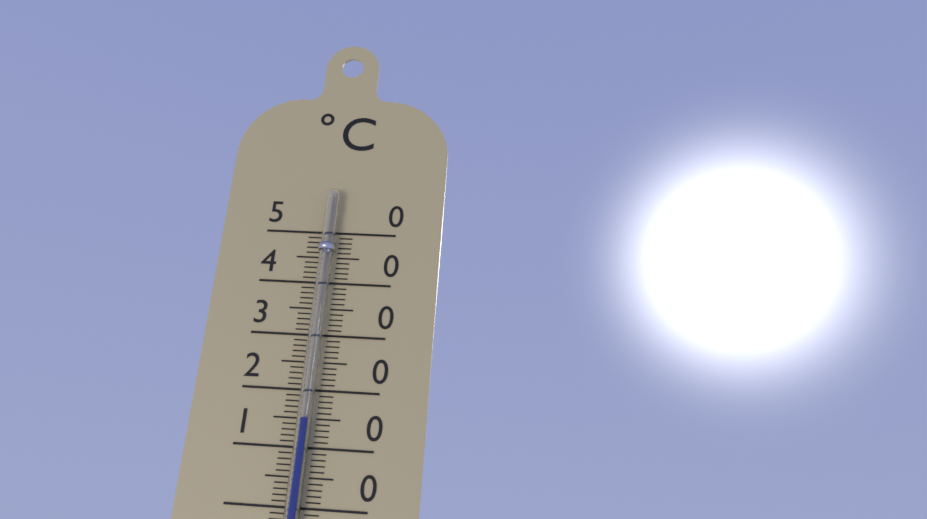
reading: 15 °C
